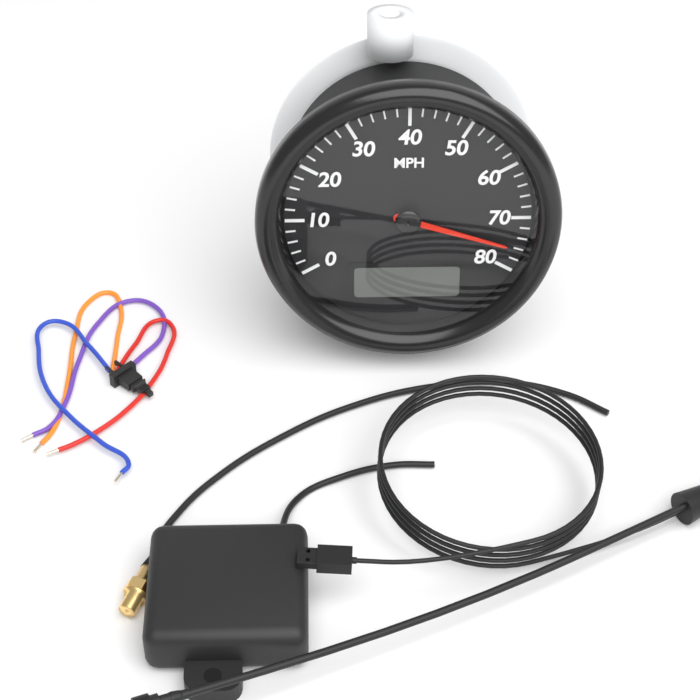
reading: 76 MPH
